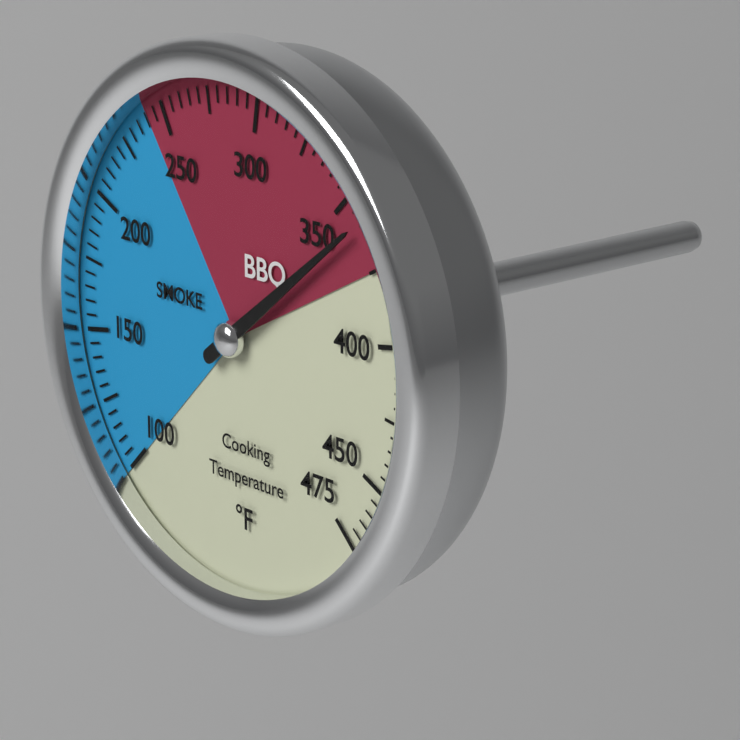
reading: 360 °F
